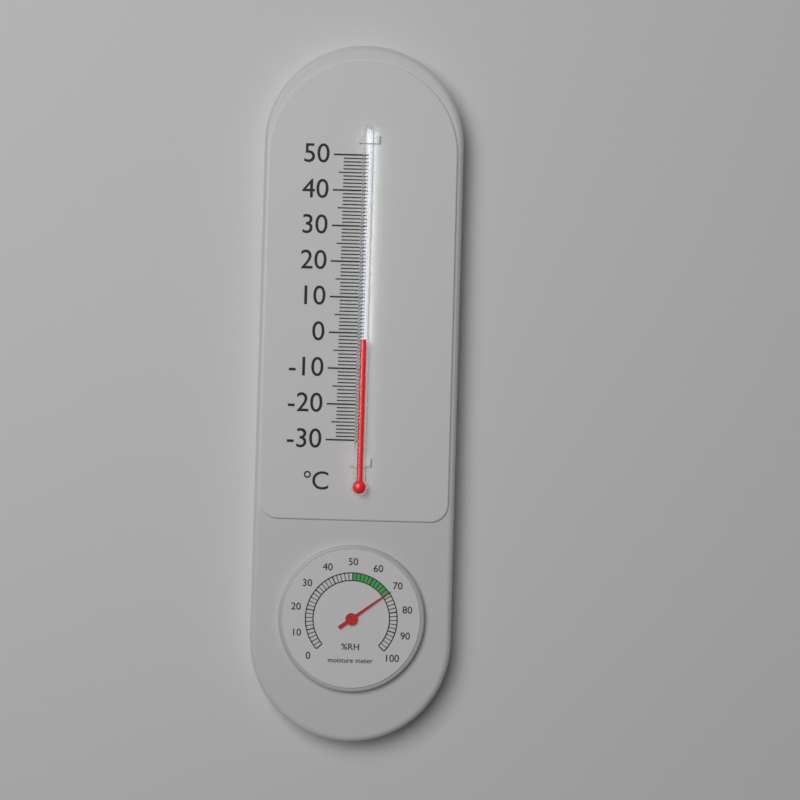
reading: -2 °C
